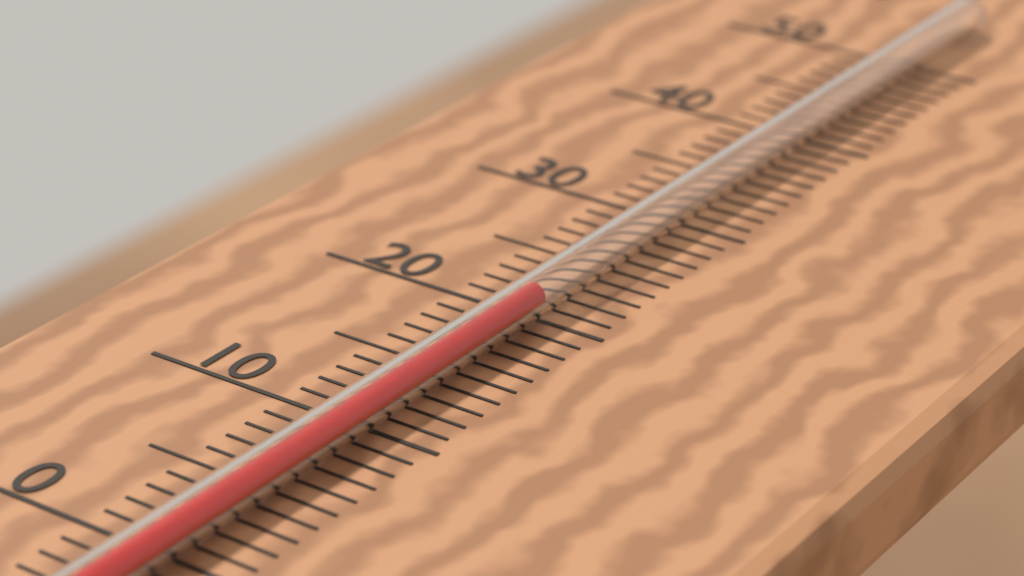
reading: 20 °C
